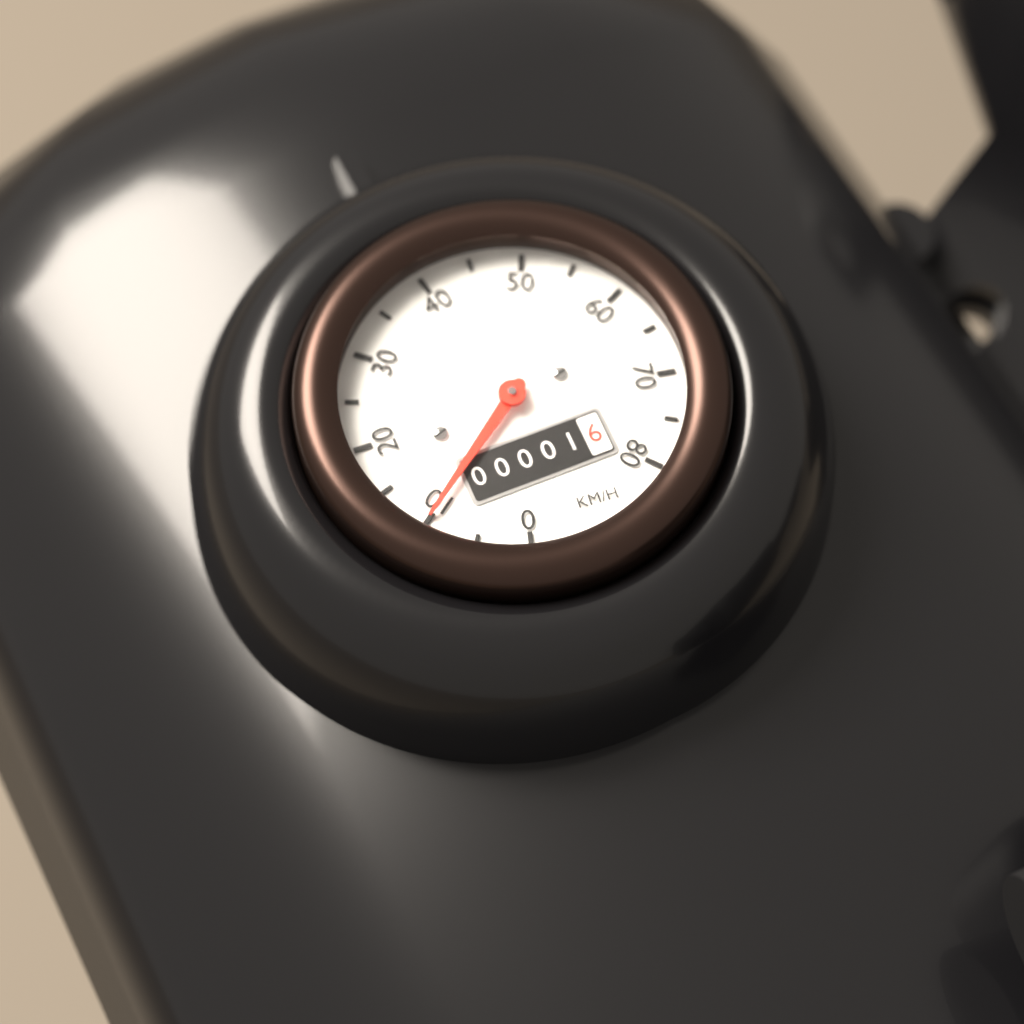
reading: 10 km/h
